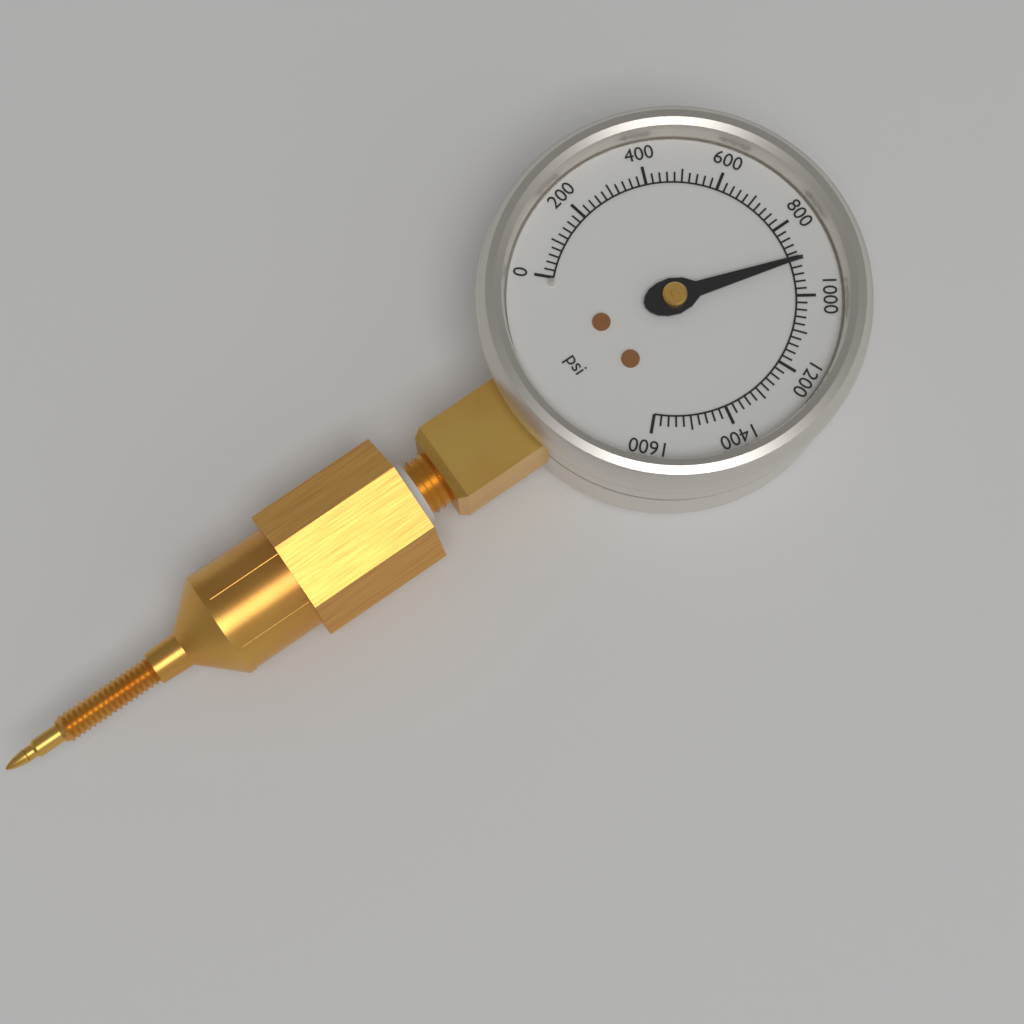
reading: 900 psi
